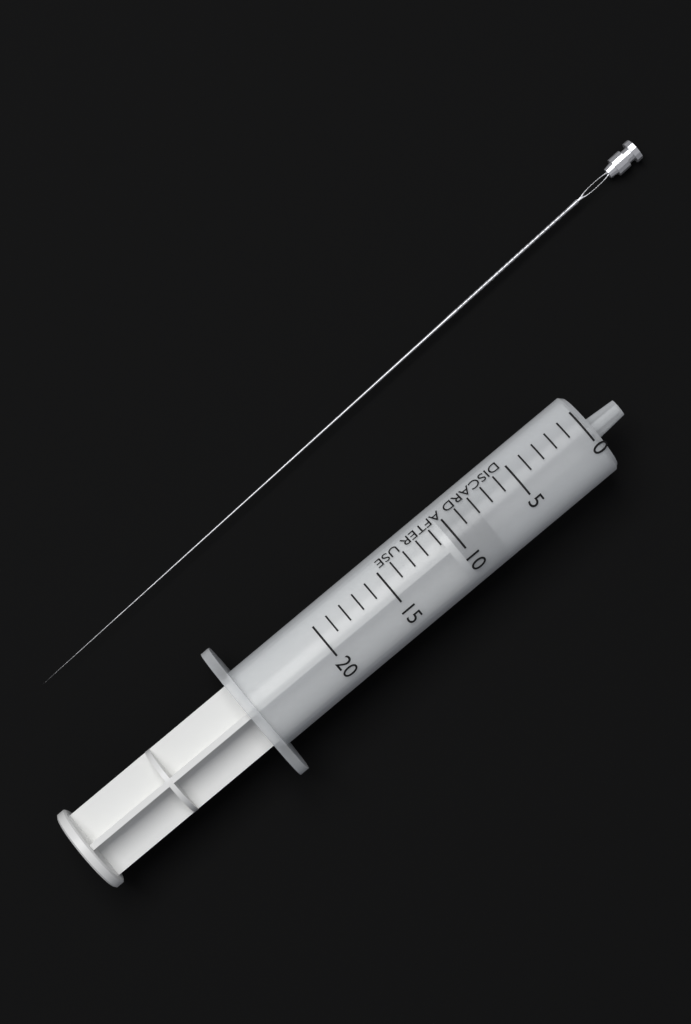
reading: 8 (no unit)
